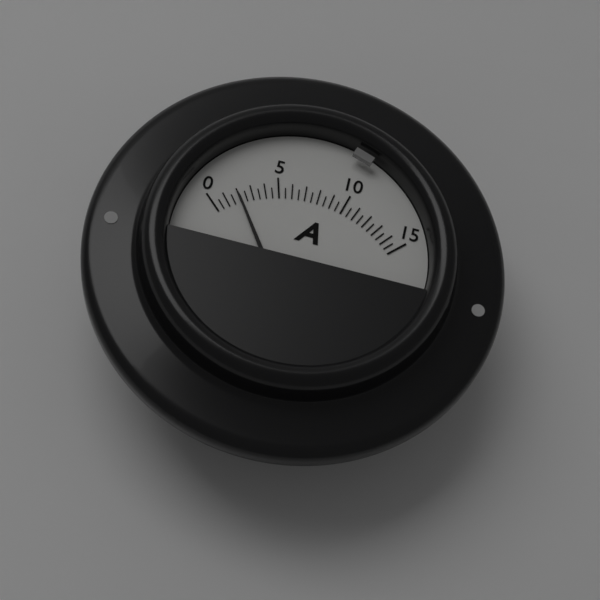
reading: 2.0 A
